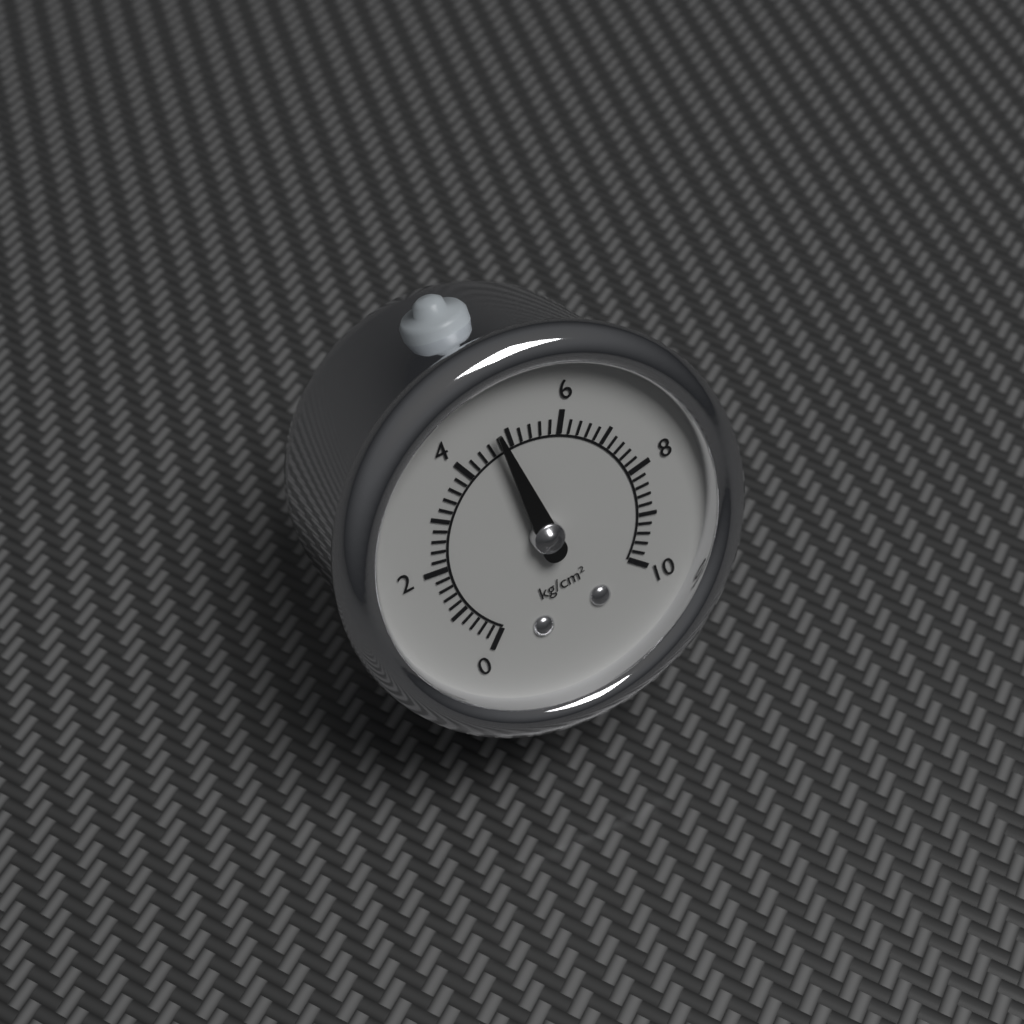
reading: 4.8 kg/cm²
